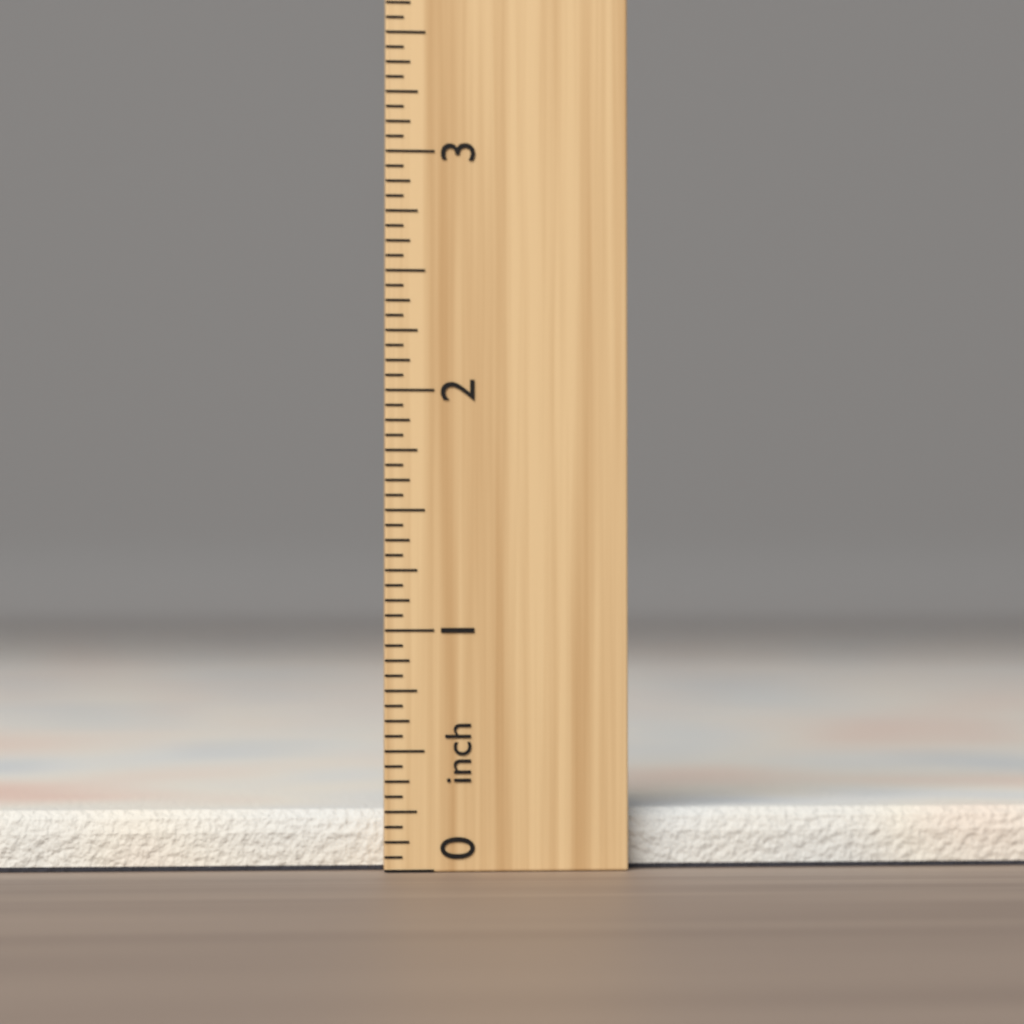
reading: 0.2500 inch
